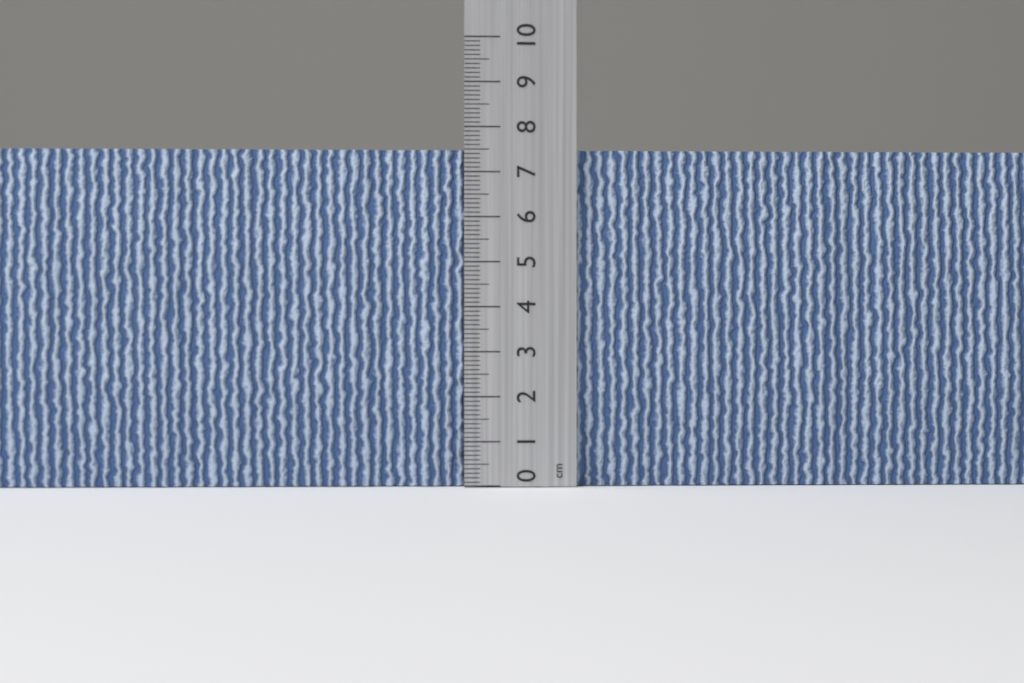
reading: 7.5 cm
